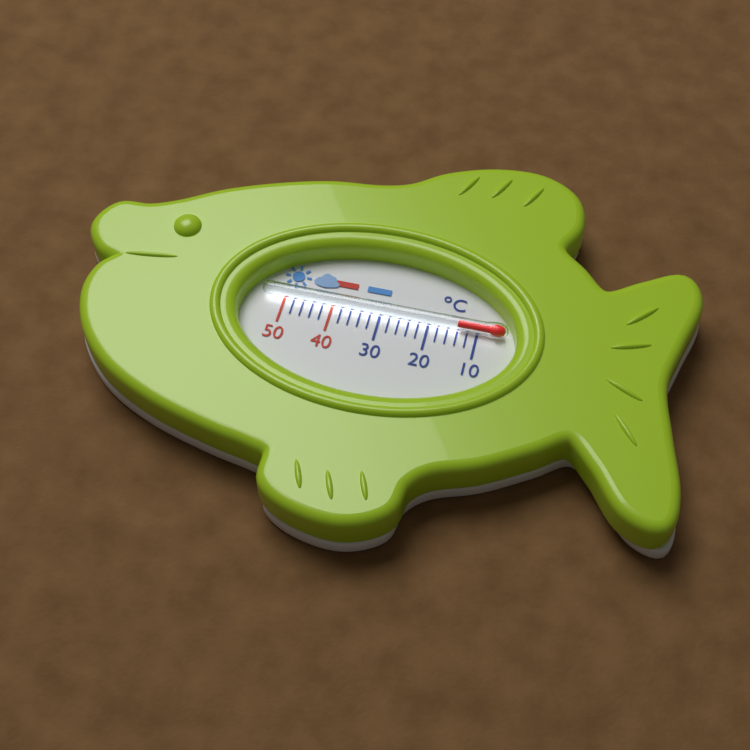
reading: 14 °C
